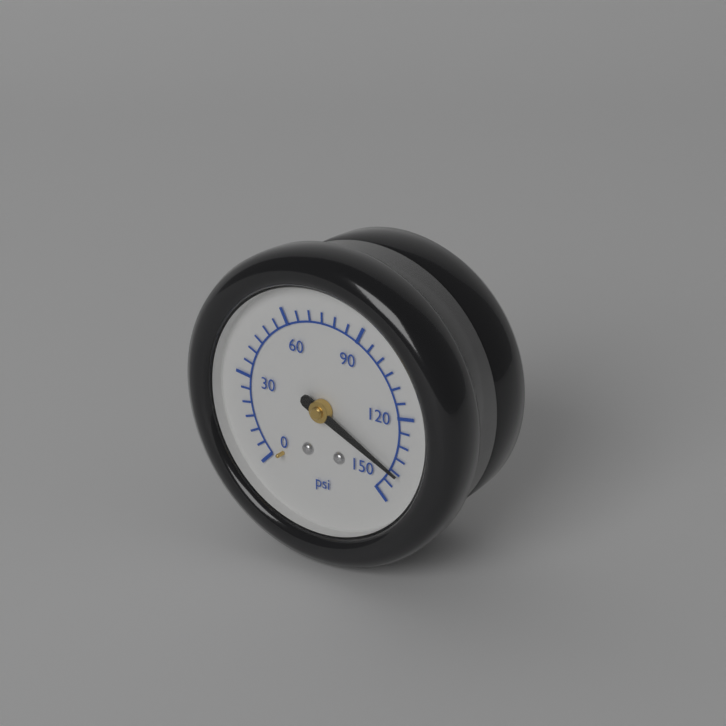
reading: 140 psi
